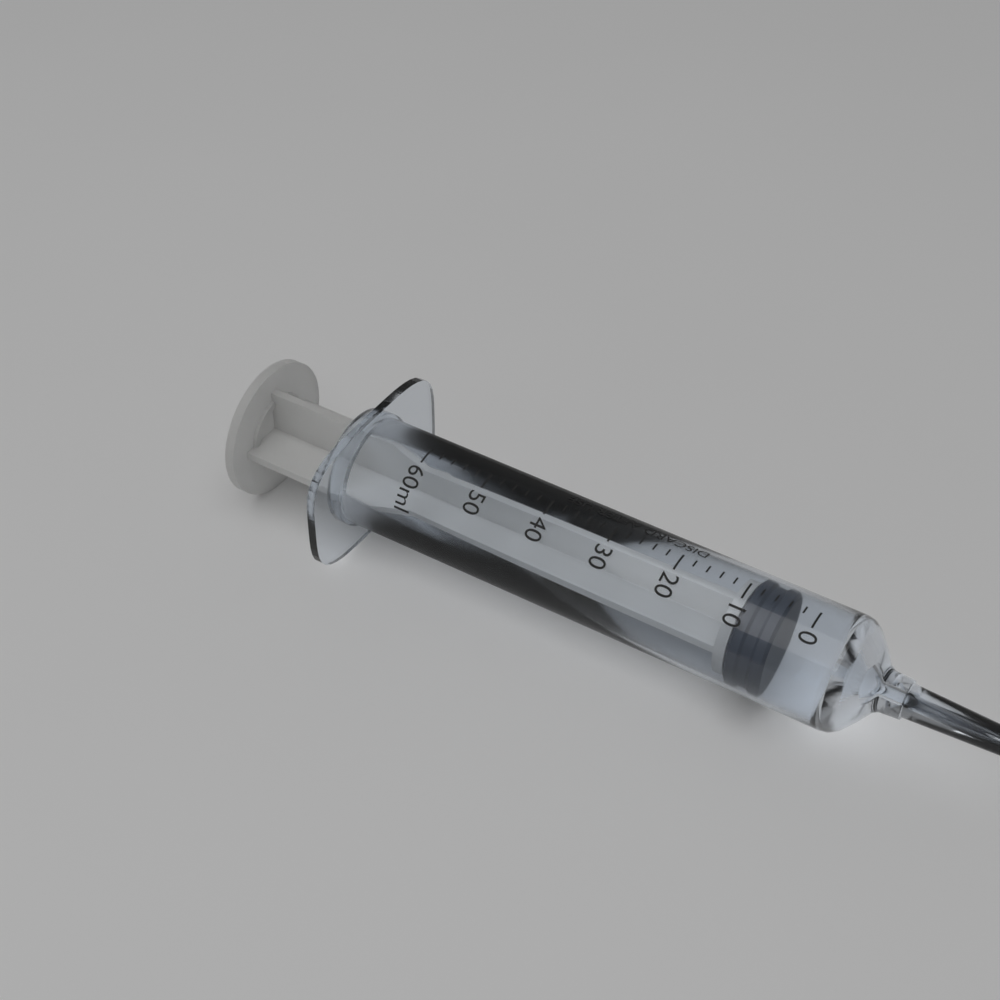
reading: 4 ml
